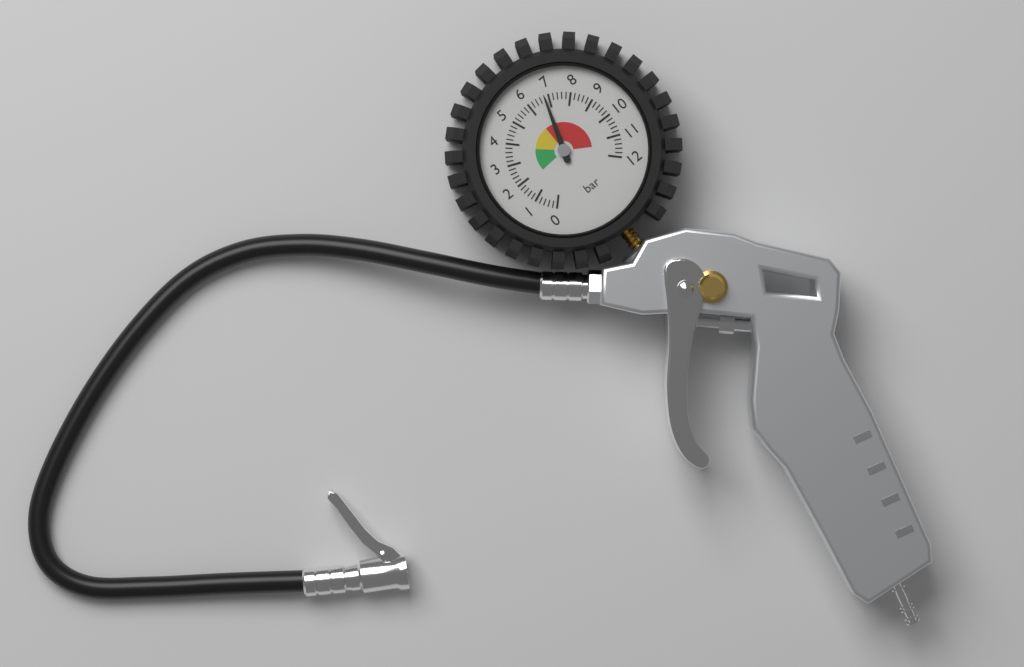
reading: 6.8 bar
